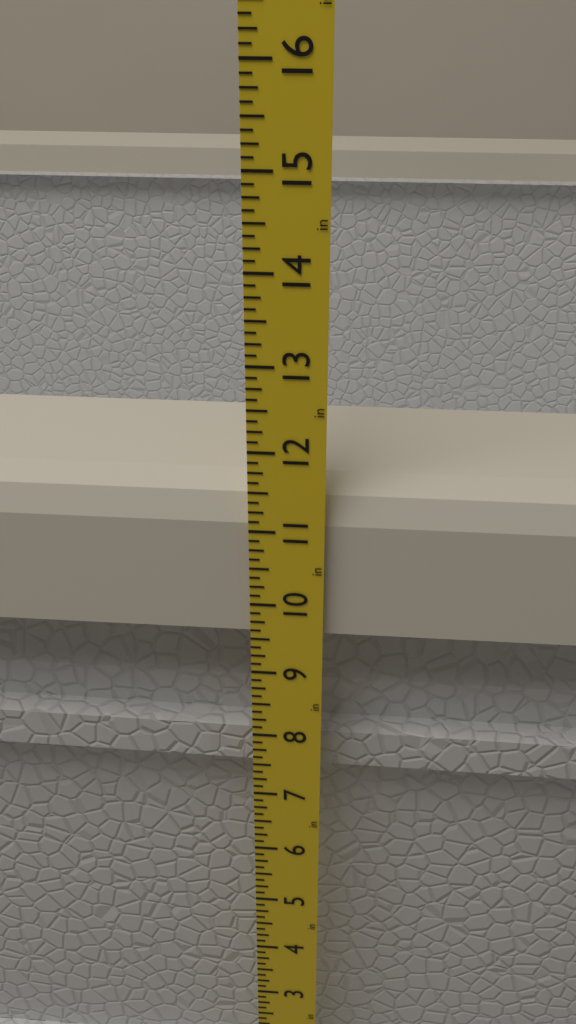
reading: 11.500 in
